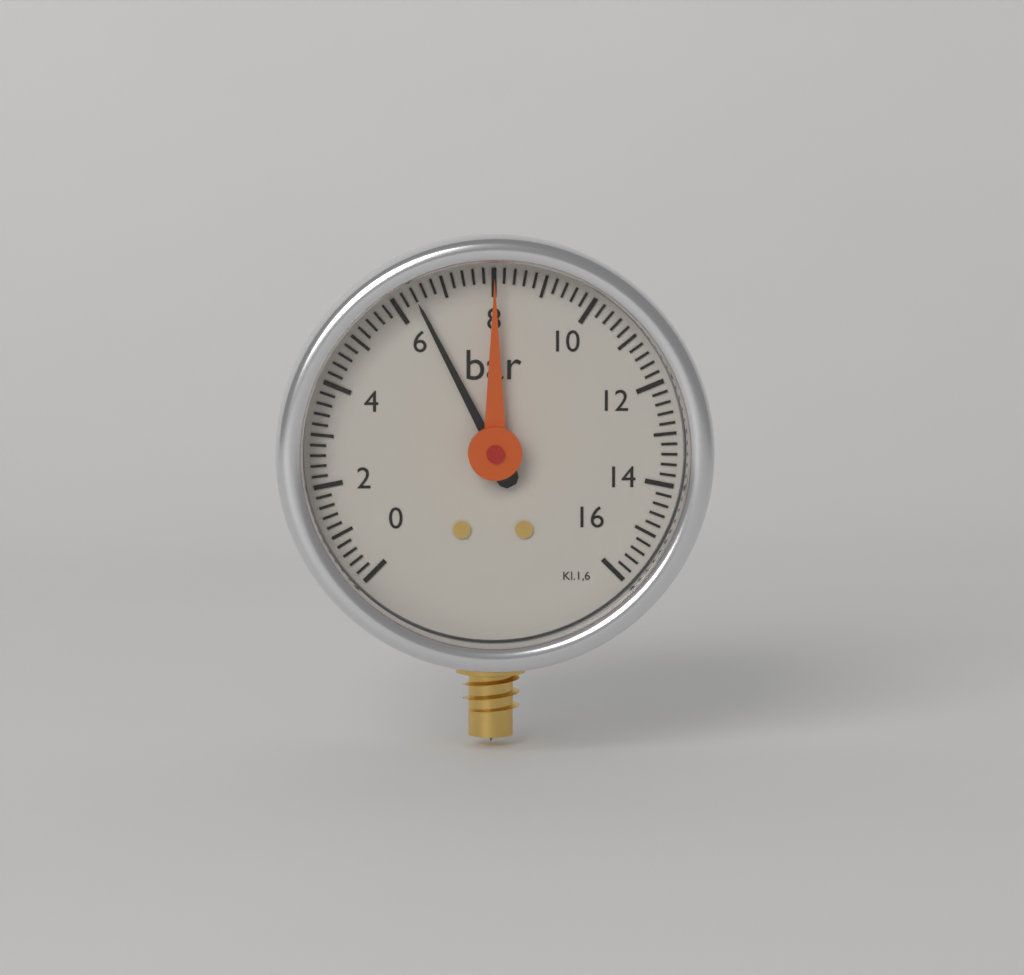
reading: 6.4 bar
